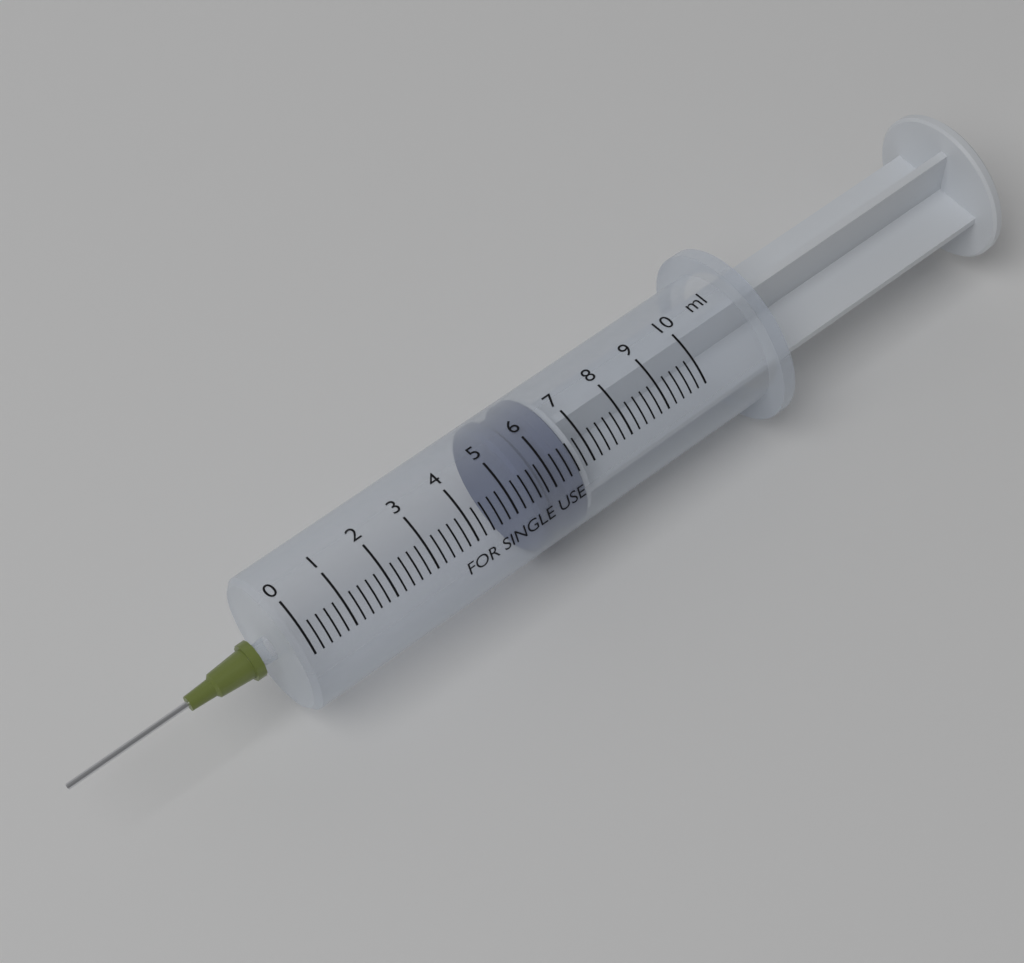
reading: 5.4 ml
